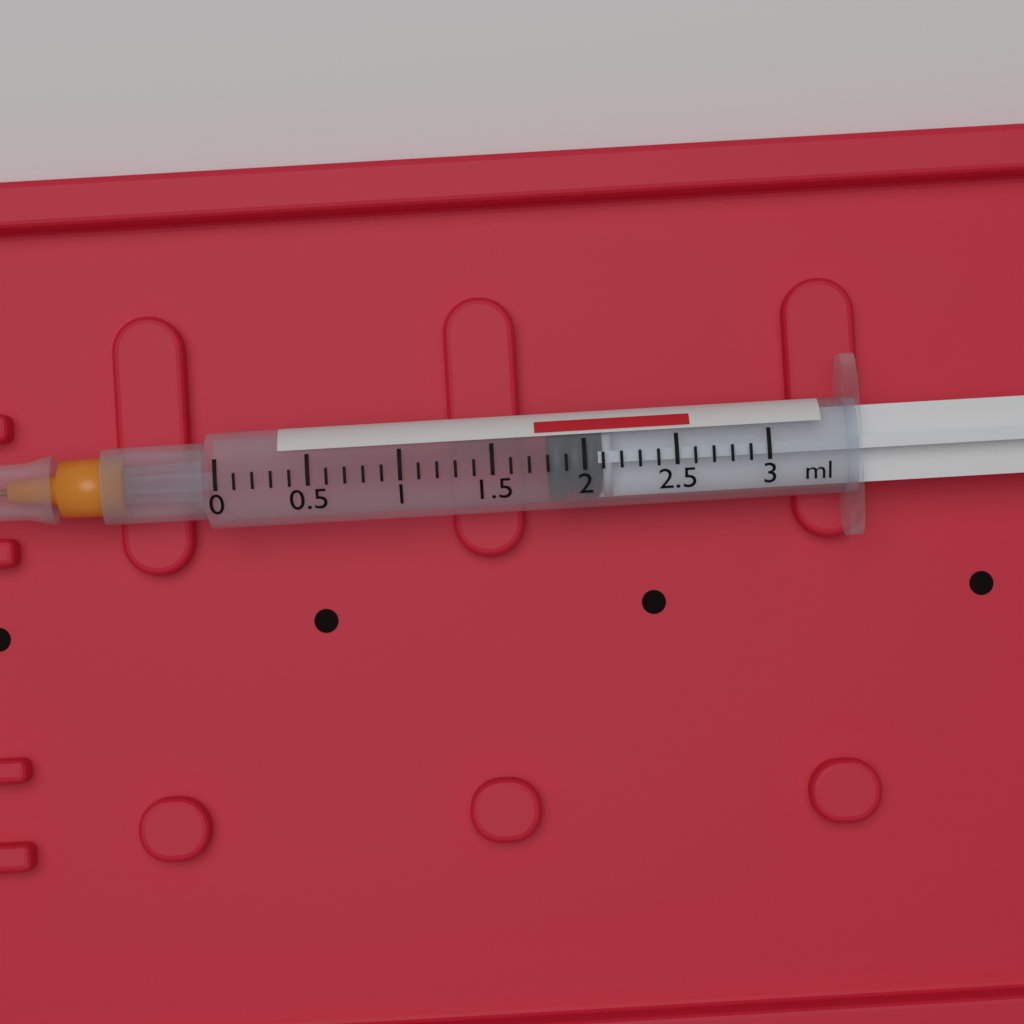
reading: 1.8 ml
